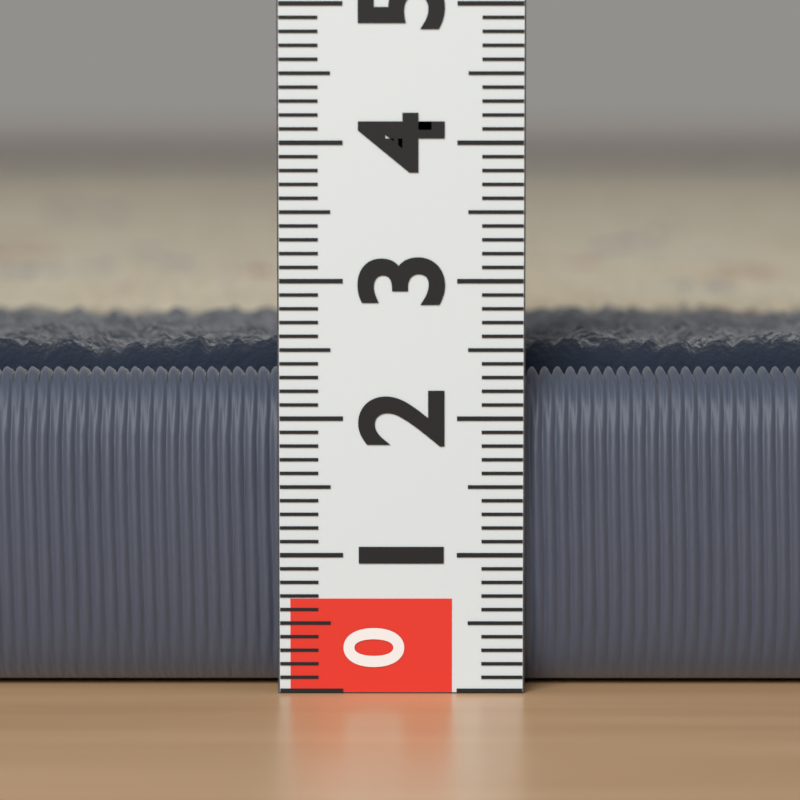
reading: 2.6 (no unit)
